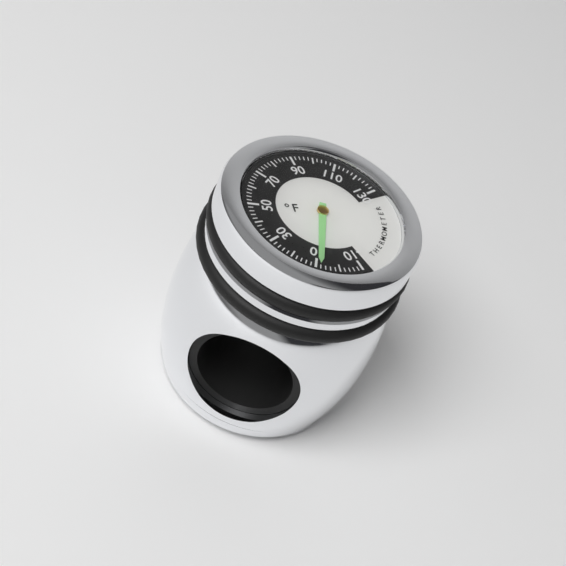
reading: 8 °F
